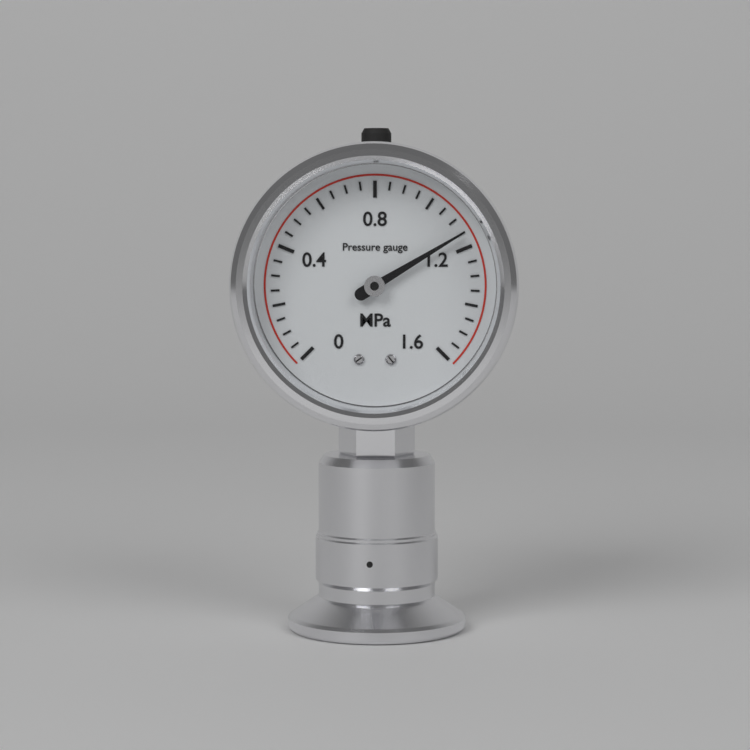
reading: 1.15 MPa
